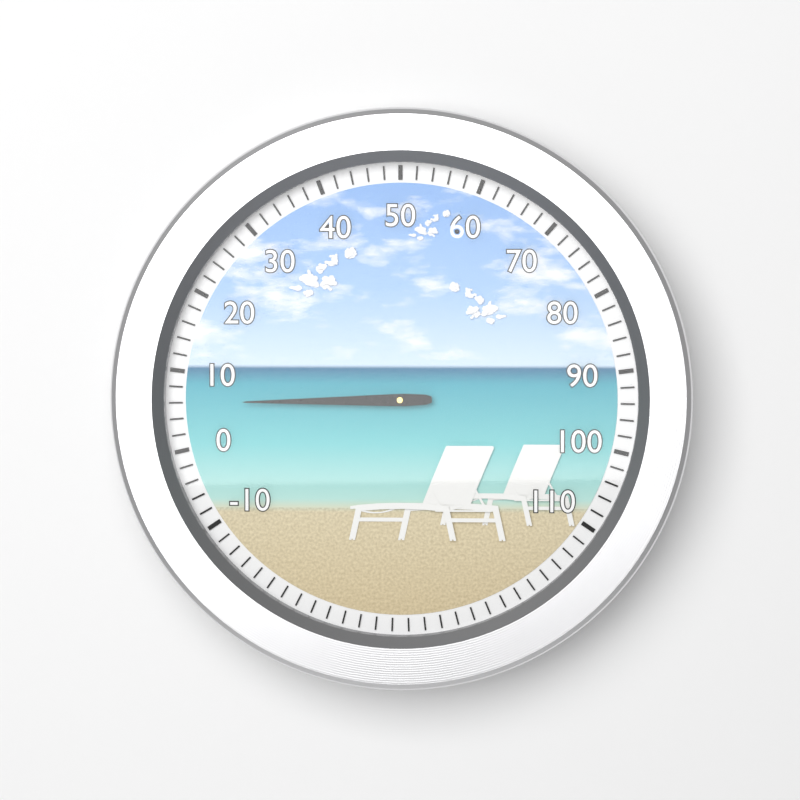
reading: 6 (no unit)
